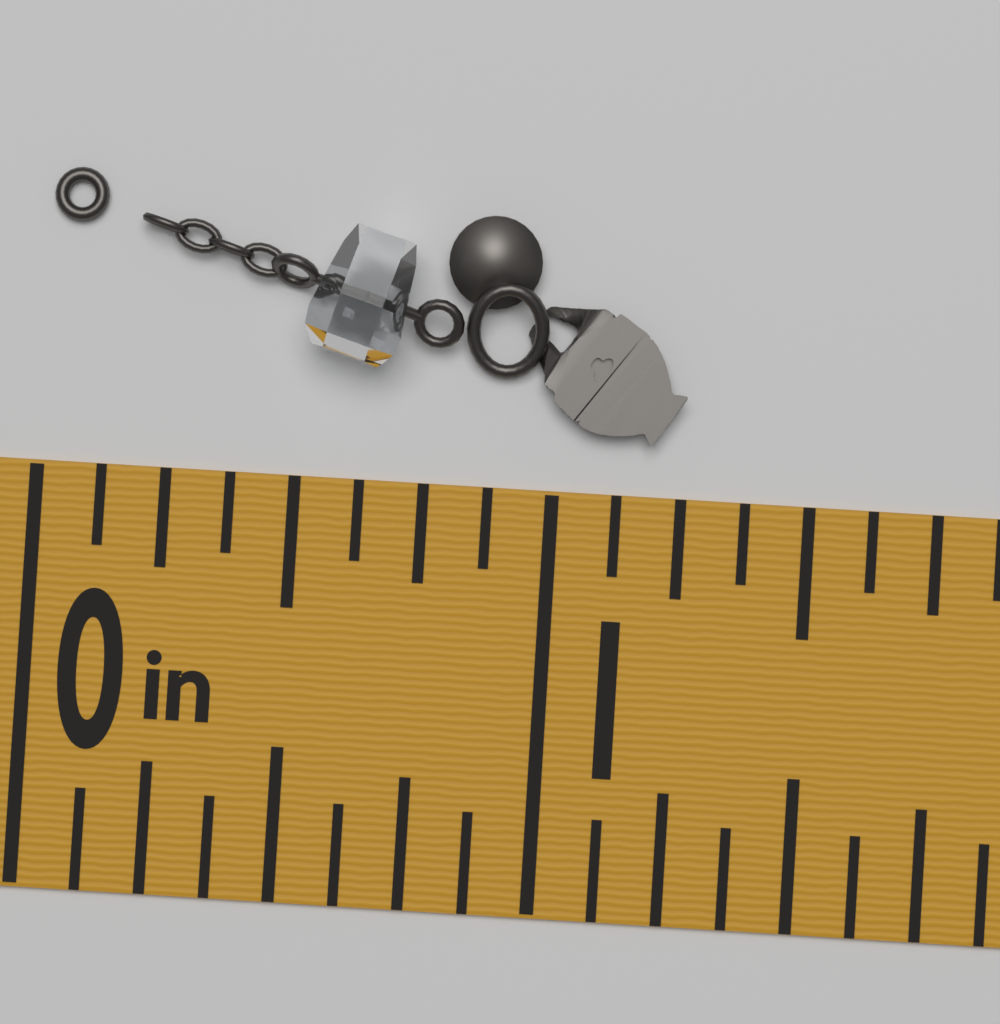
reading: 1.250 in
